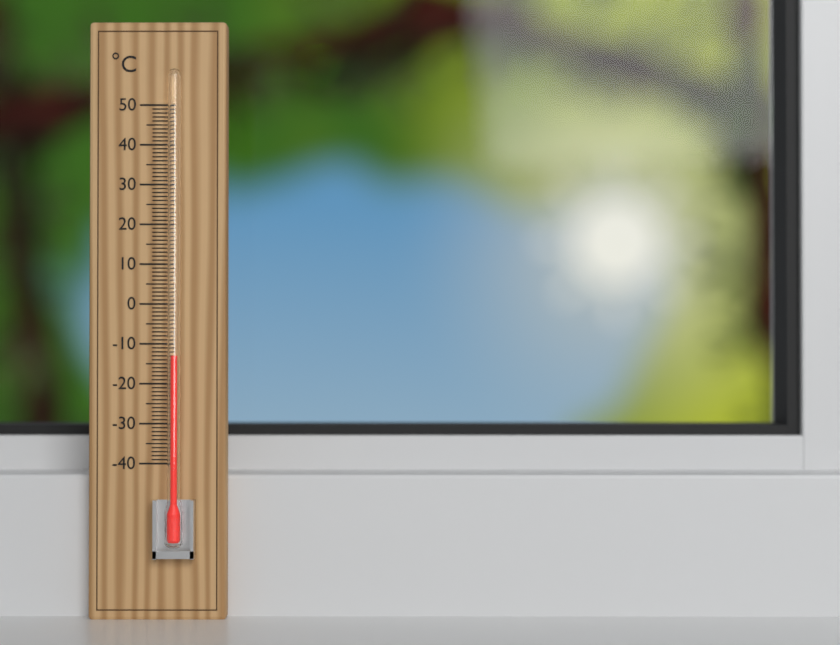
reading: -13 °C
